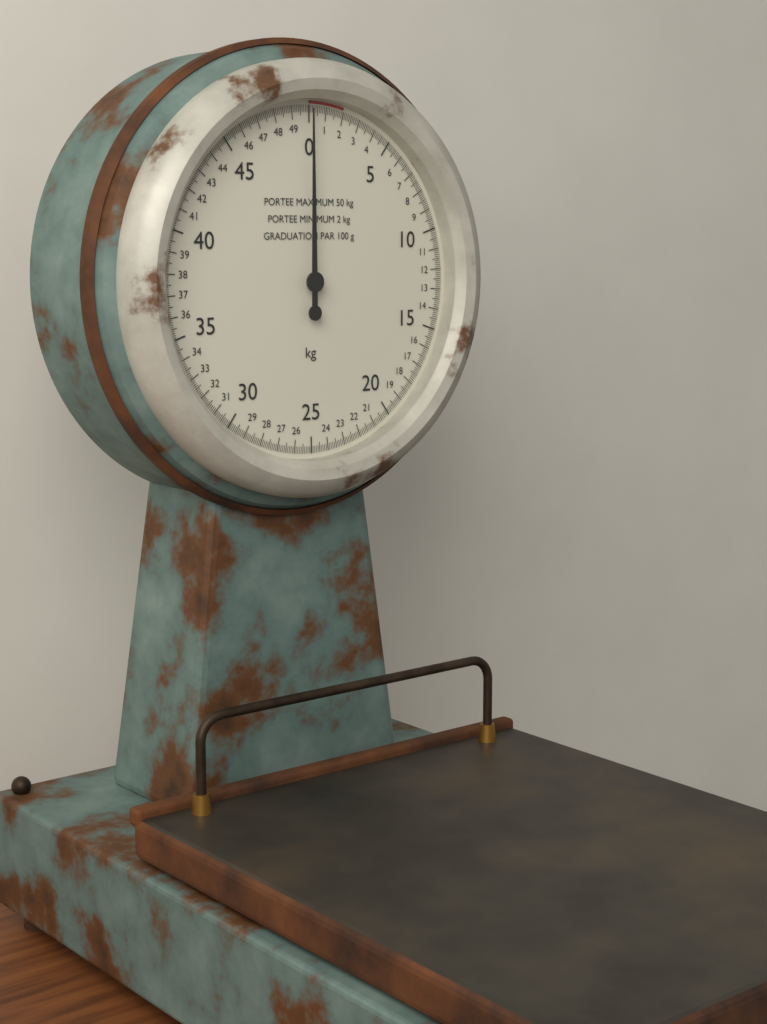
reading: 0.0 kg
